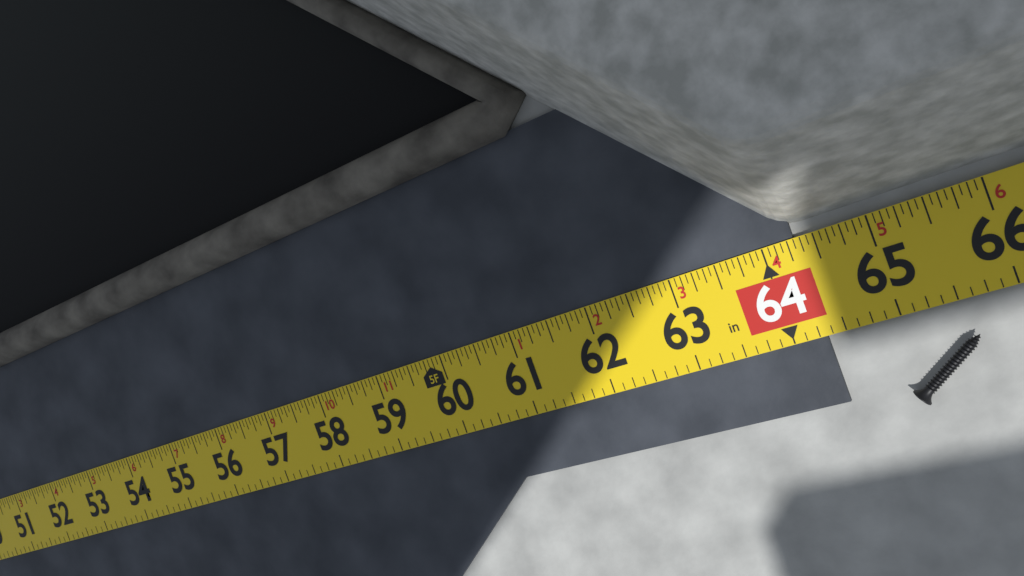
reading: 64.3125 in
